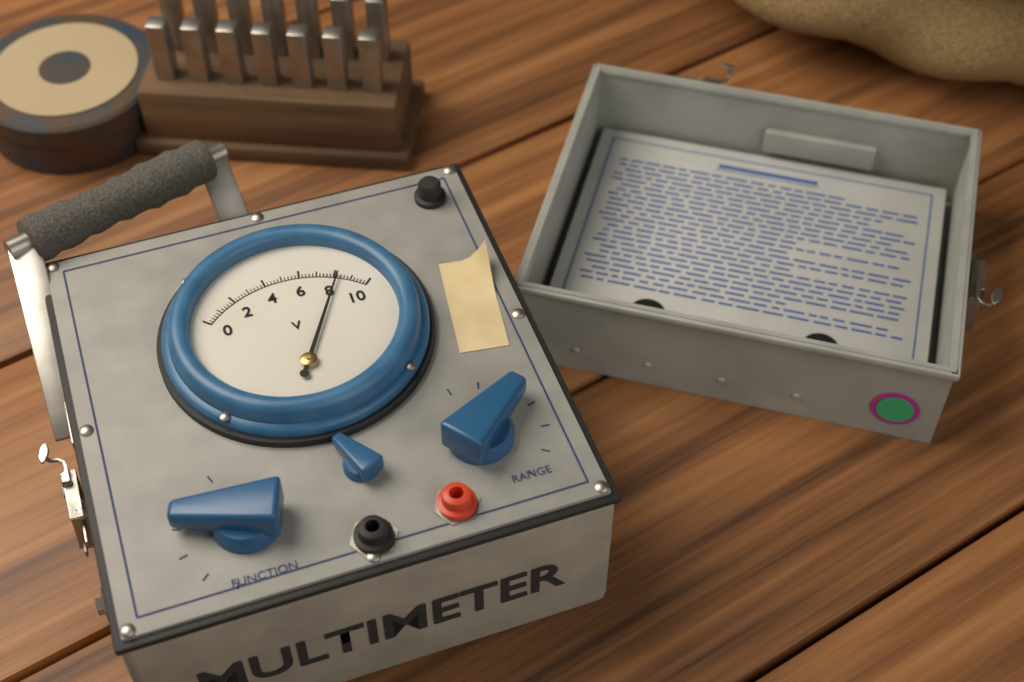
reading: 8.2 V
